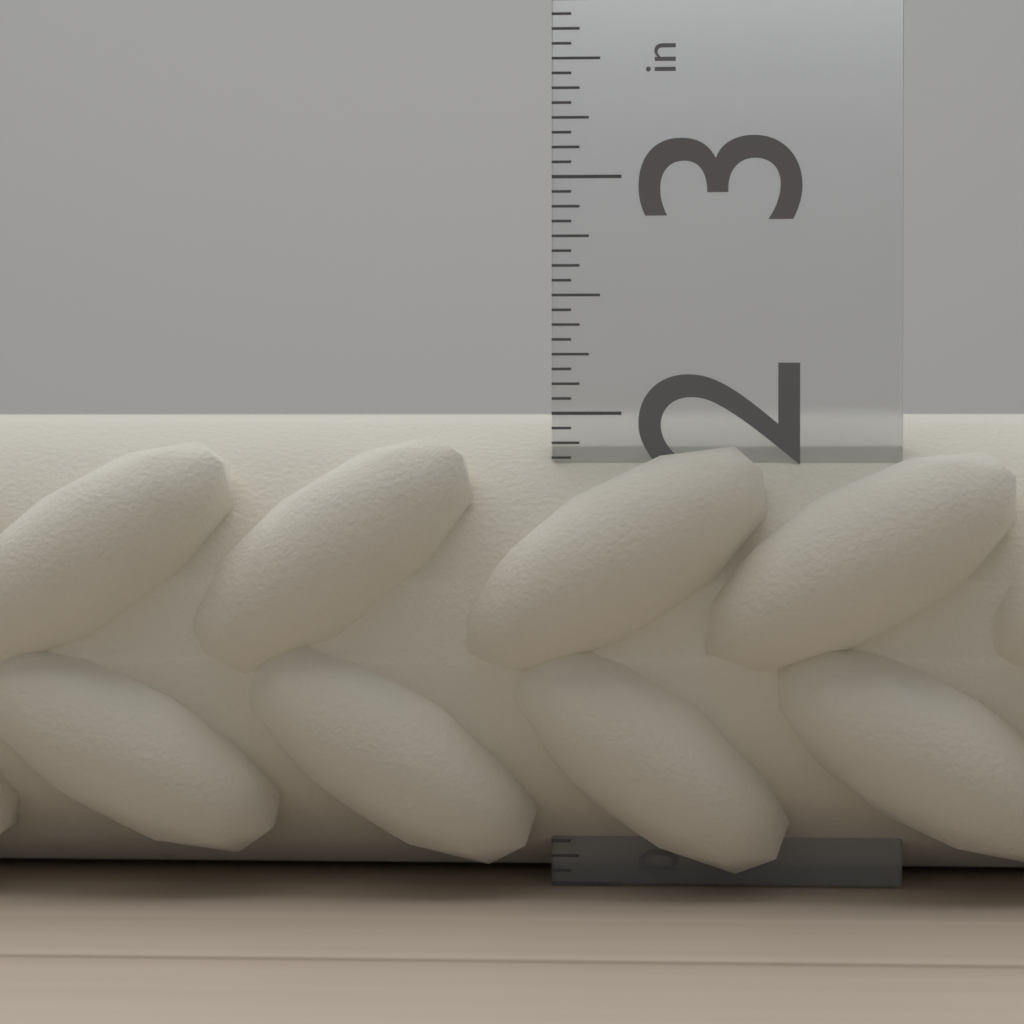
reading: 2.0000 in
